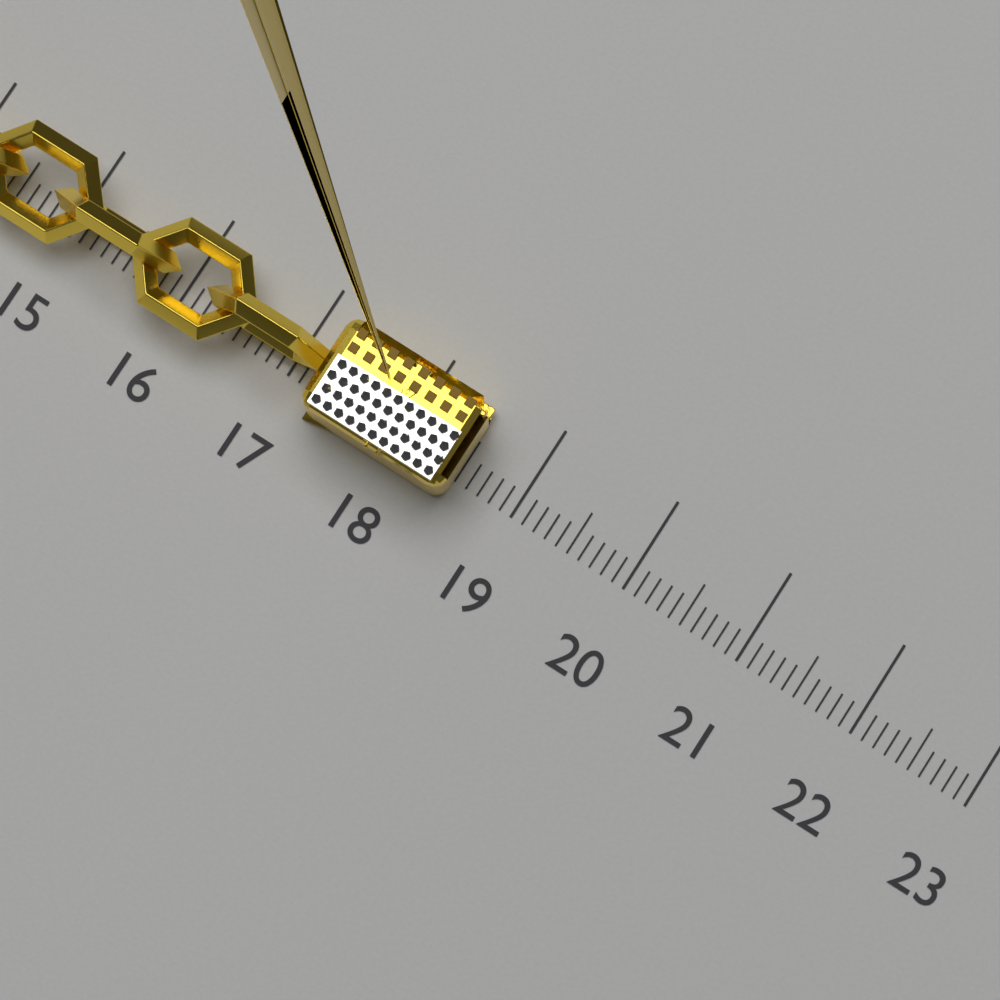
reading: 18.5 (no unit)
